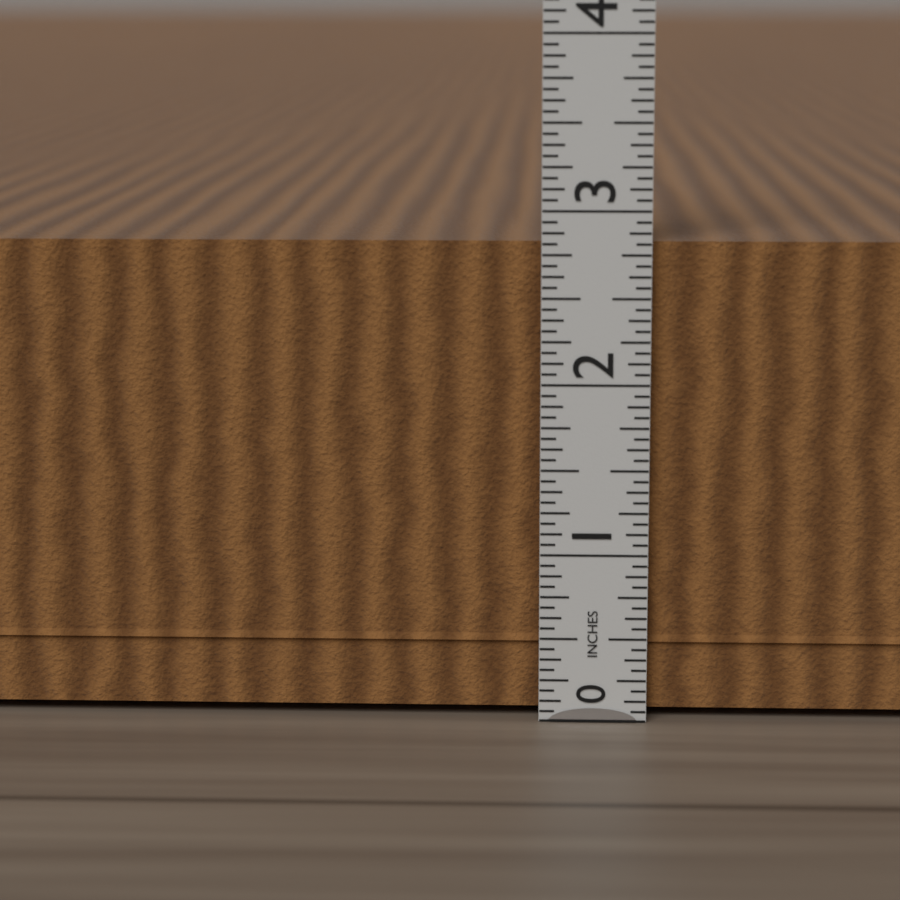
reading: 2.8750 in
